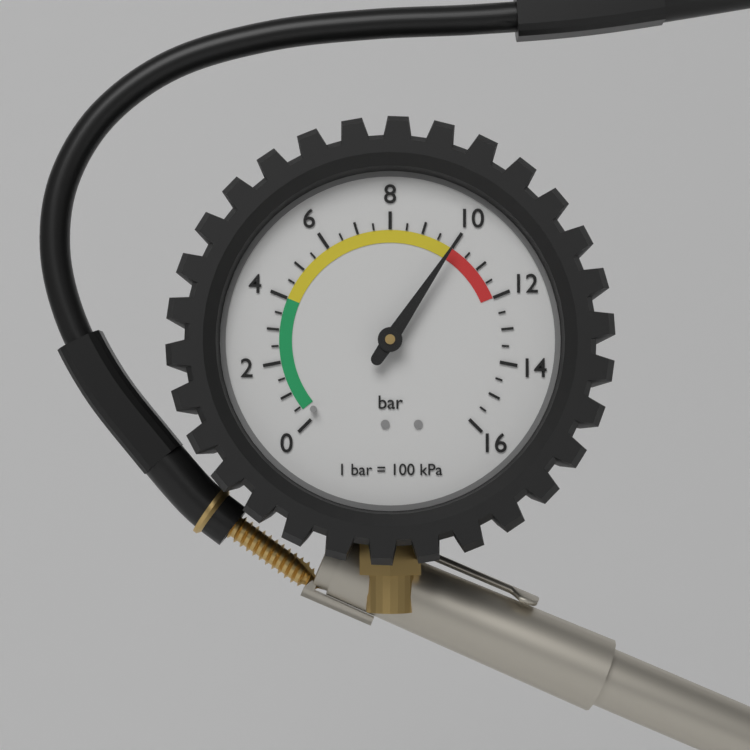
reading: 10.0 bar
